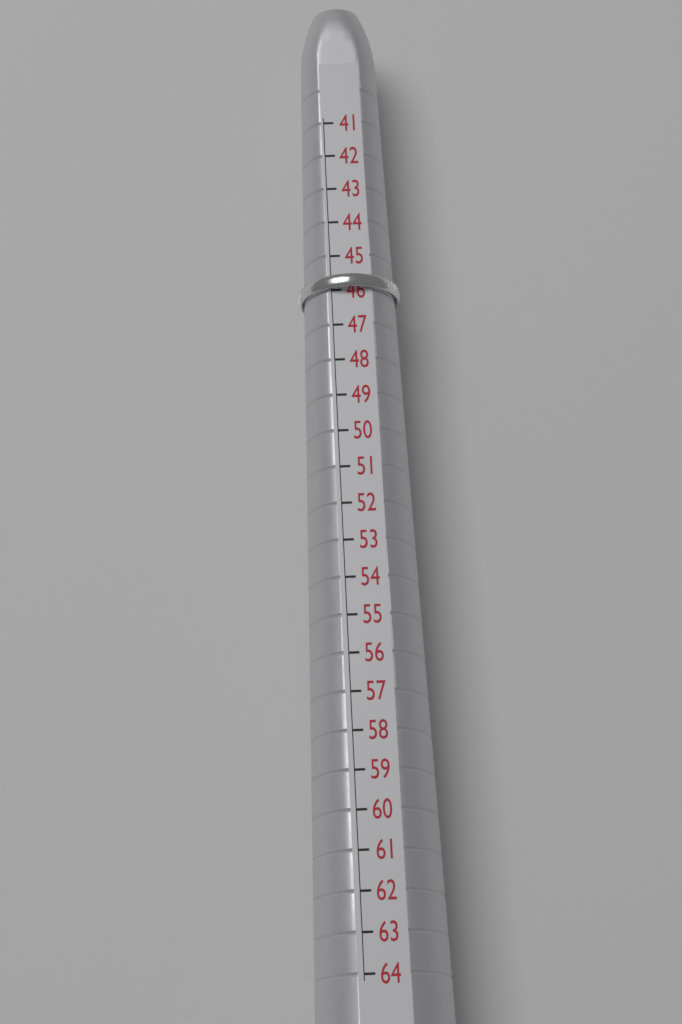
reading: 46 (no unit)
